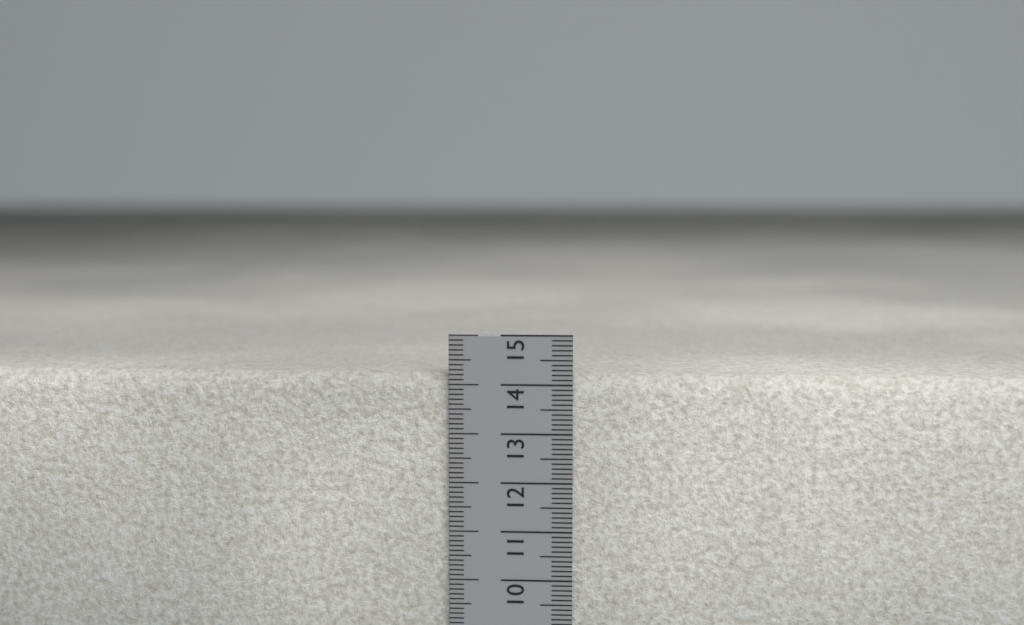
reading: 14.2 cm
